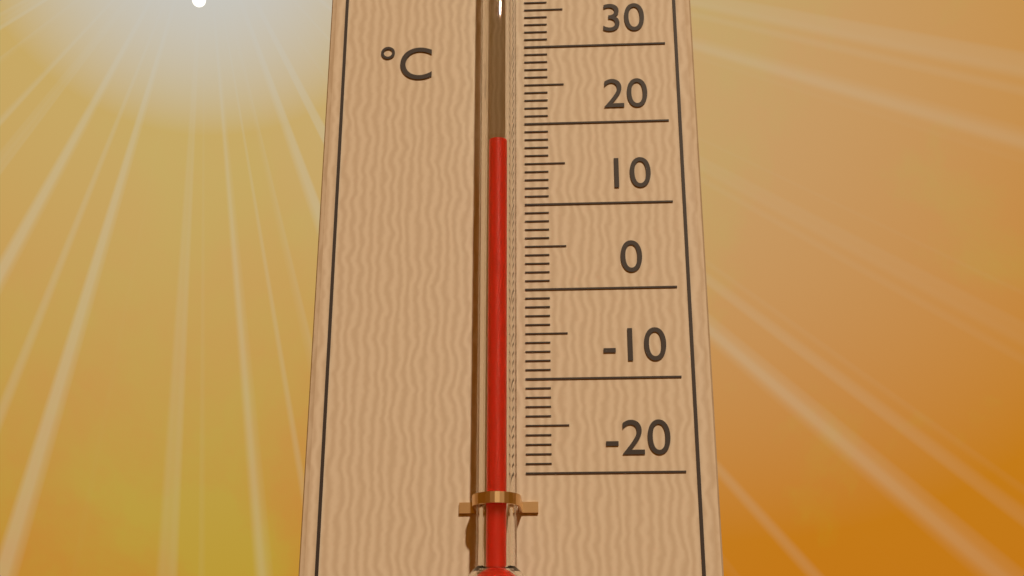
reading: 16 °C
